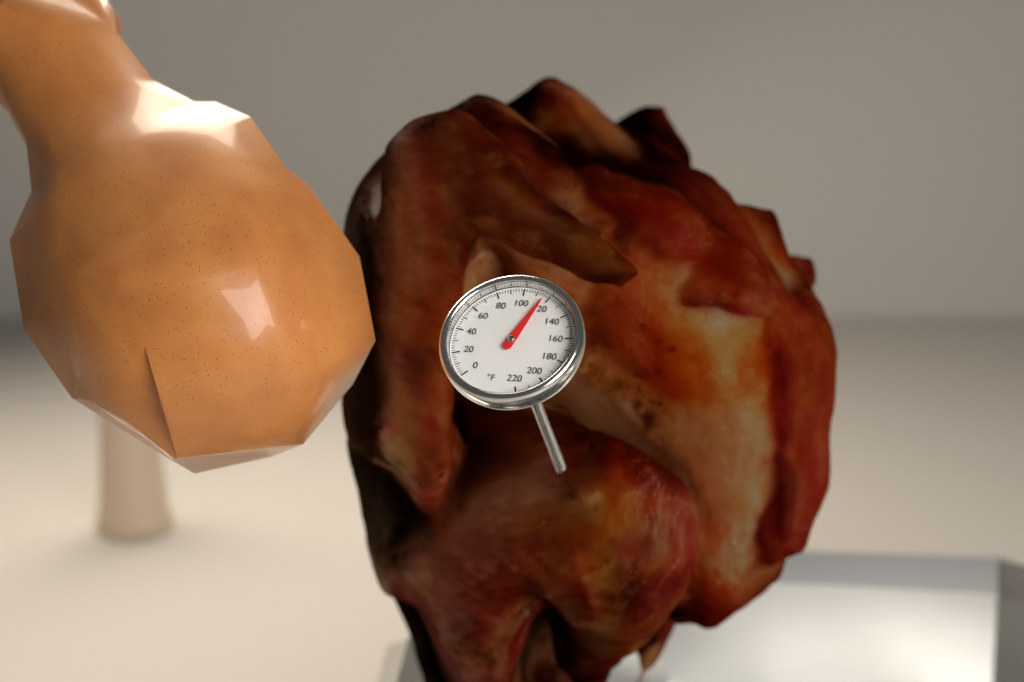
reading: 116 °F
